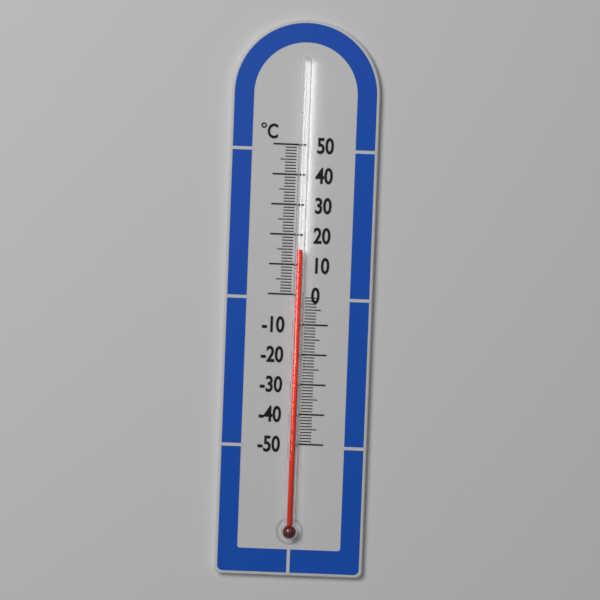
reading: 15 °C
